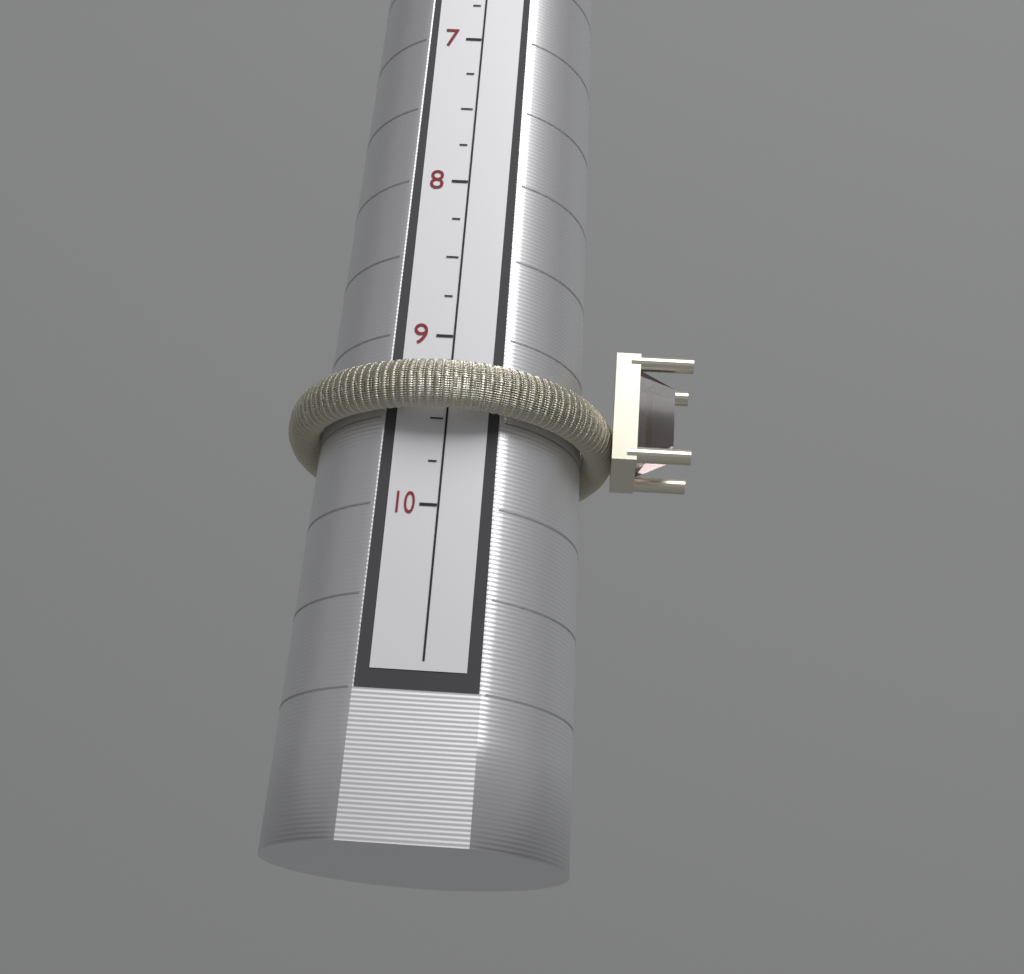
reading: 9.50 (no unit)
